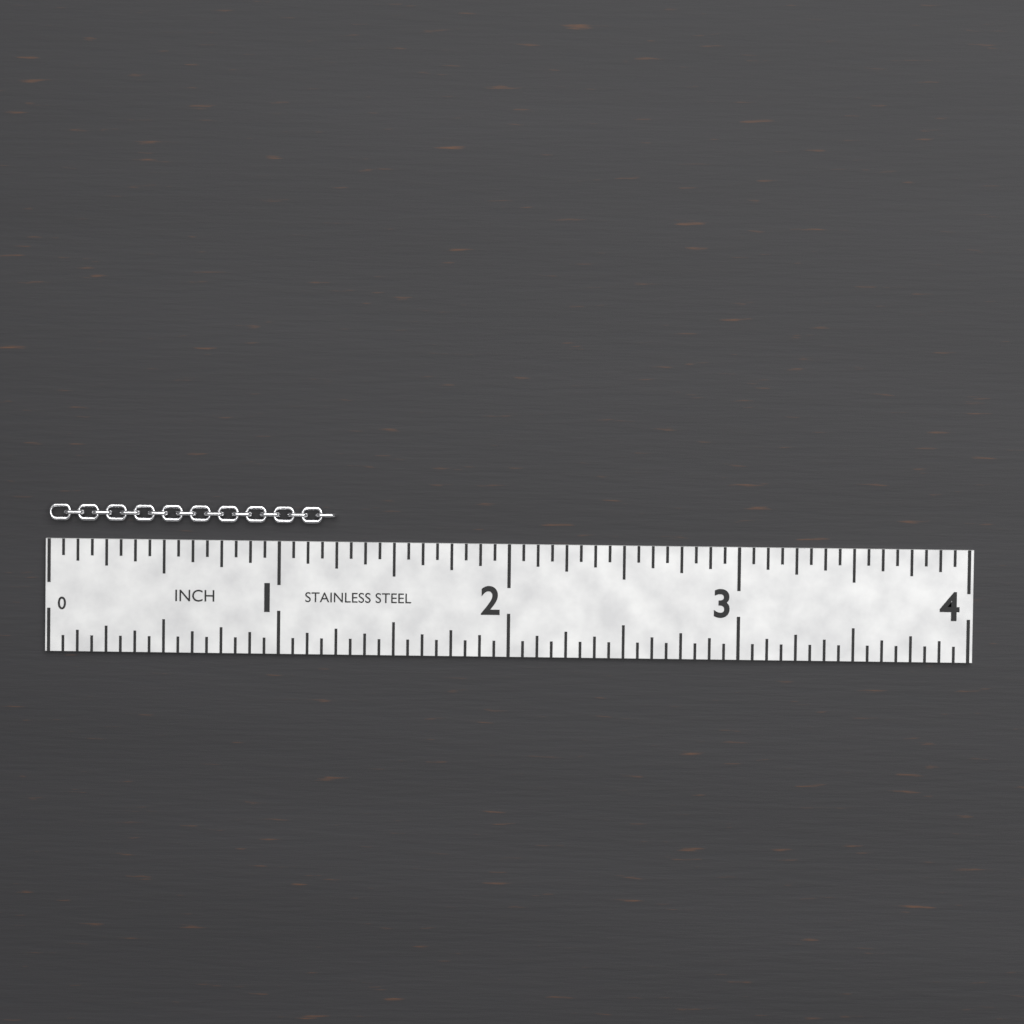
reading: 1.2500 in
